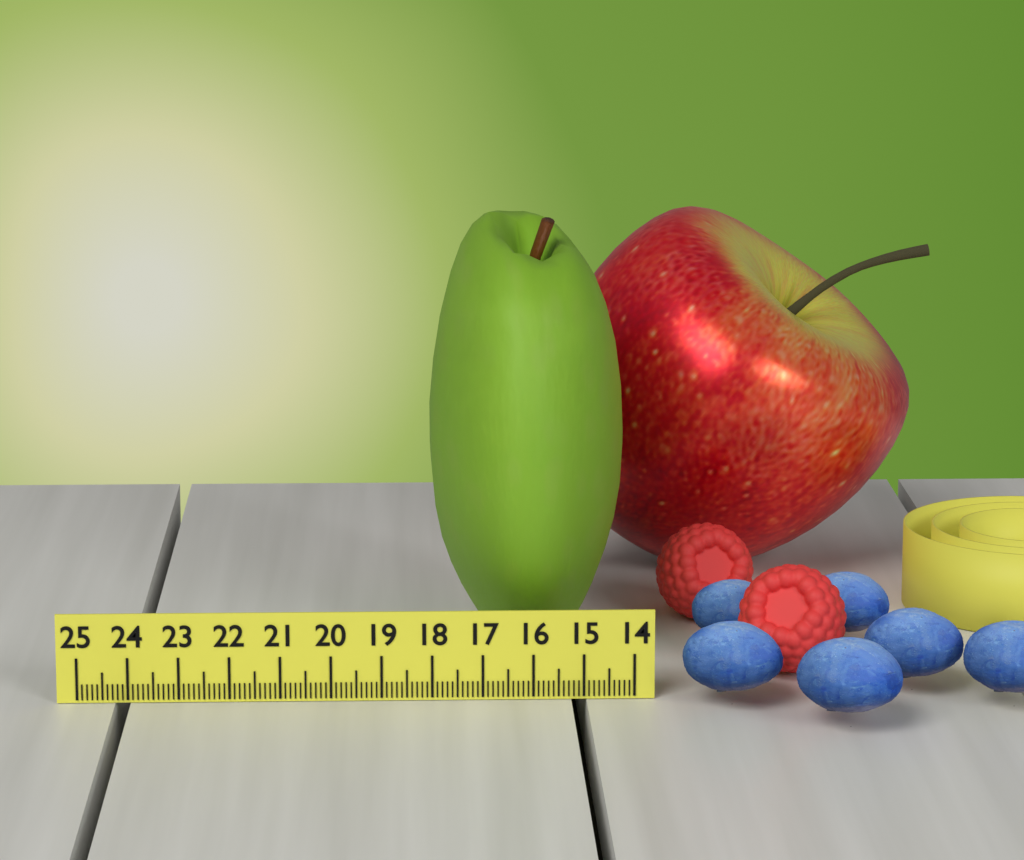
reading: 18.0 (no unit)
